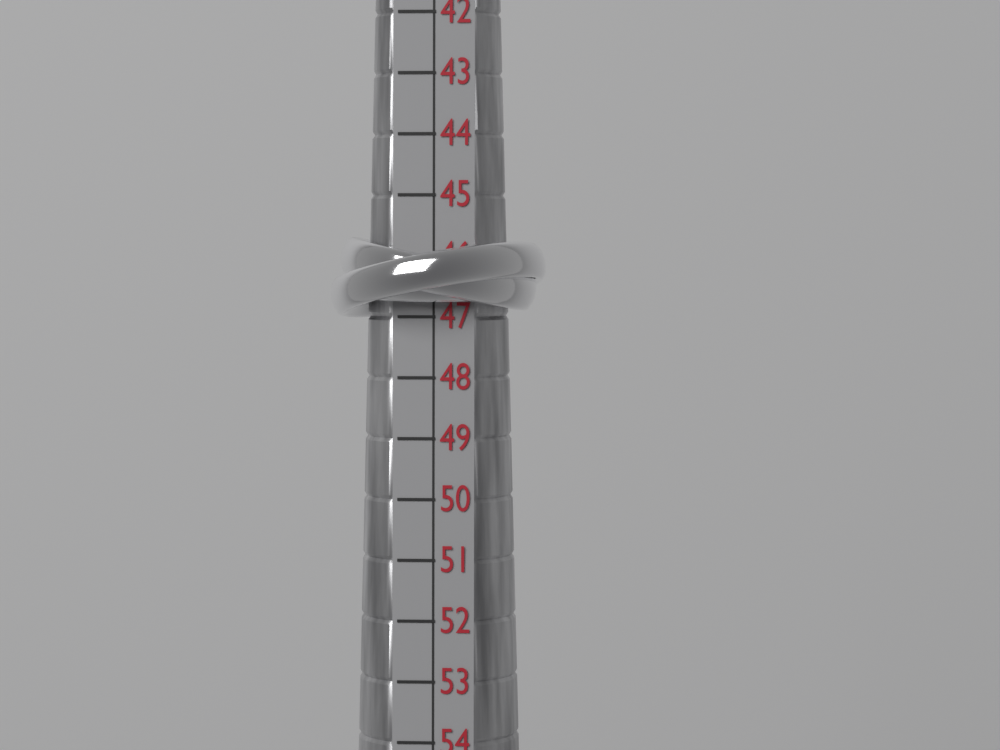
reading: 47 (no unit)
